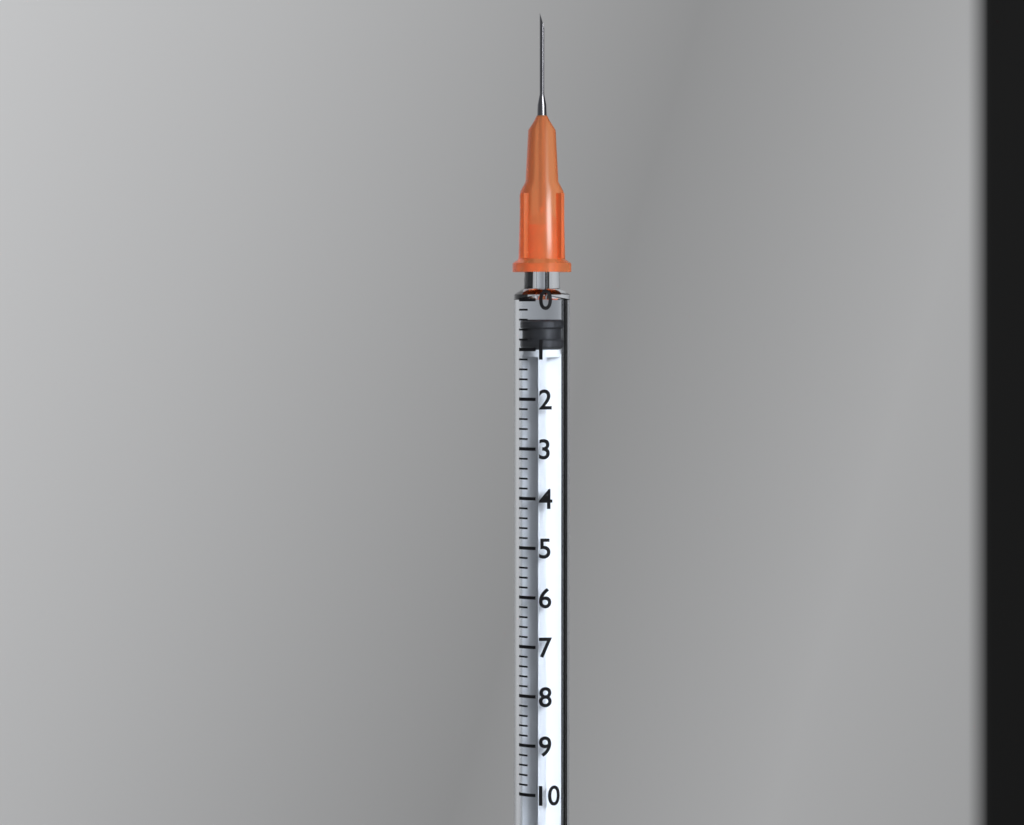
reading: 0.4 (no unit)
